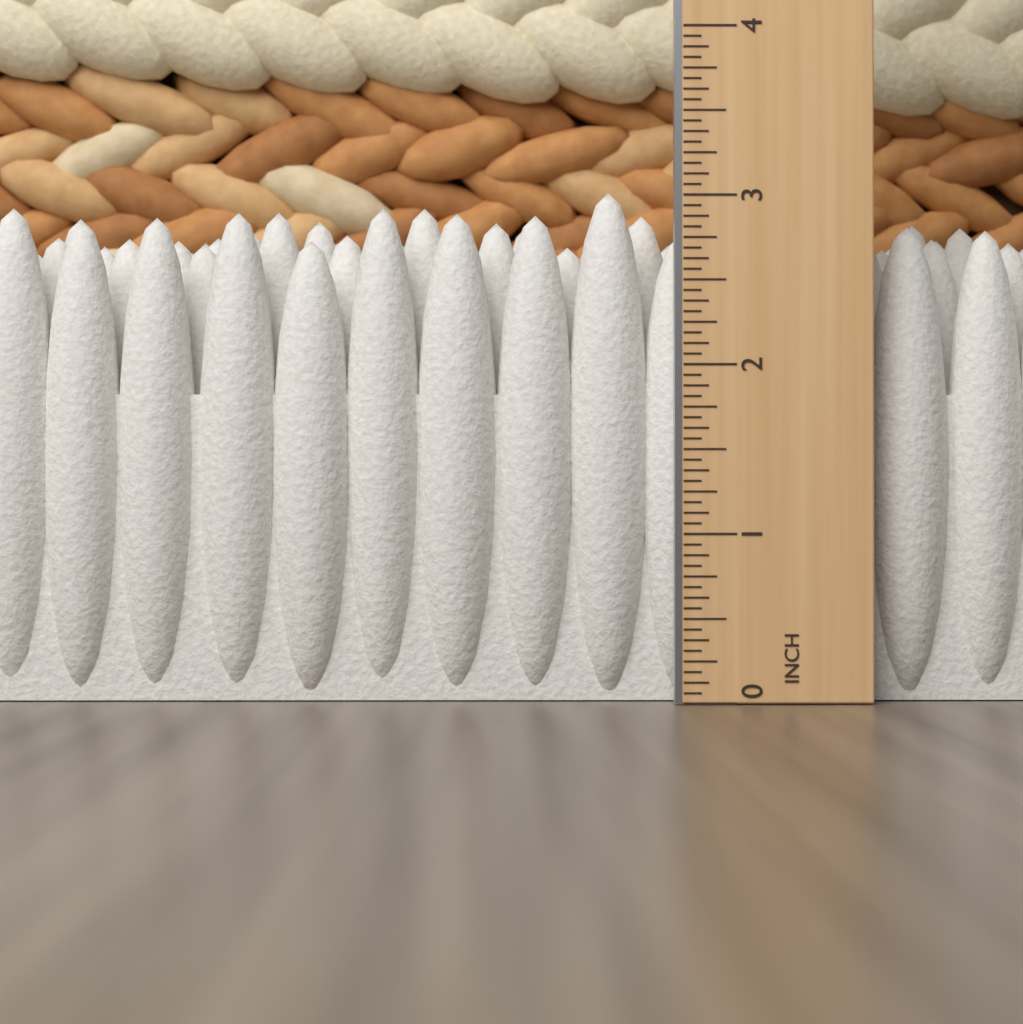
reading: 3.0625 in
